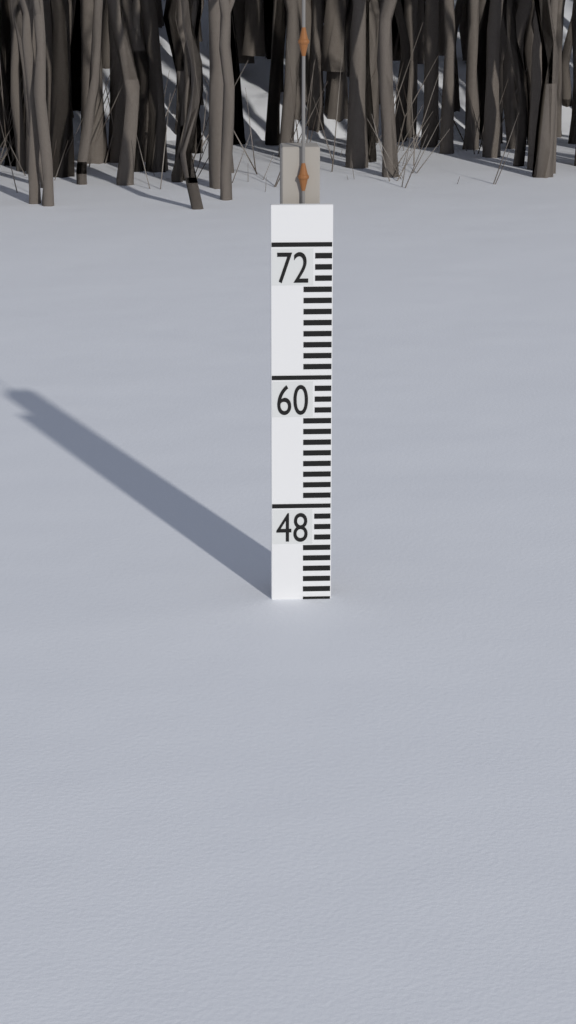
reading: 39 (no unit)
